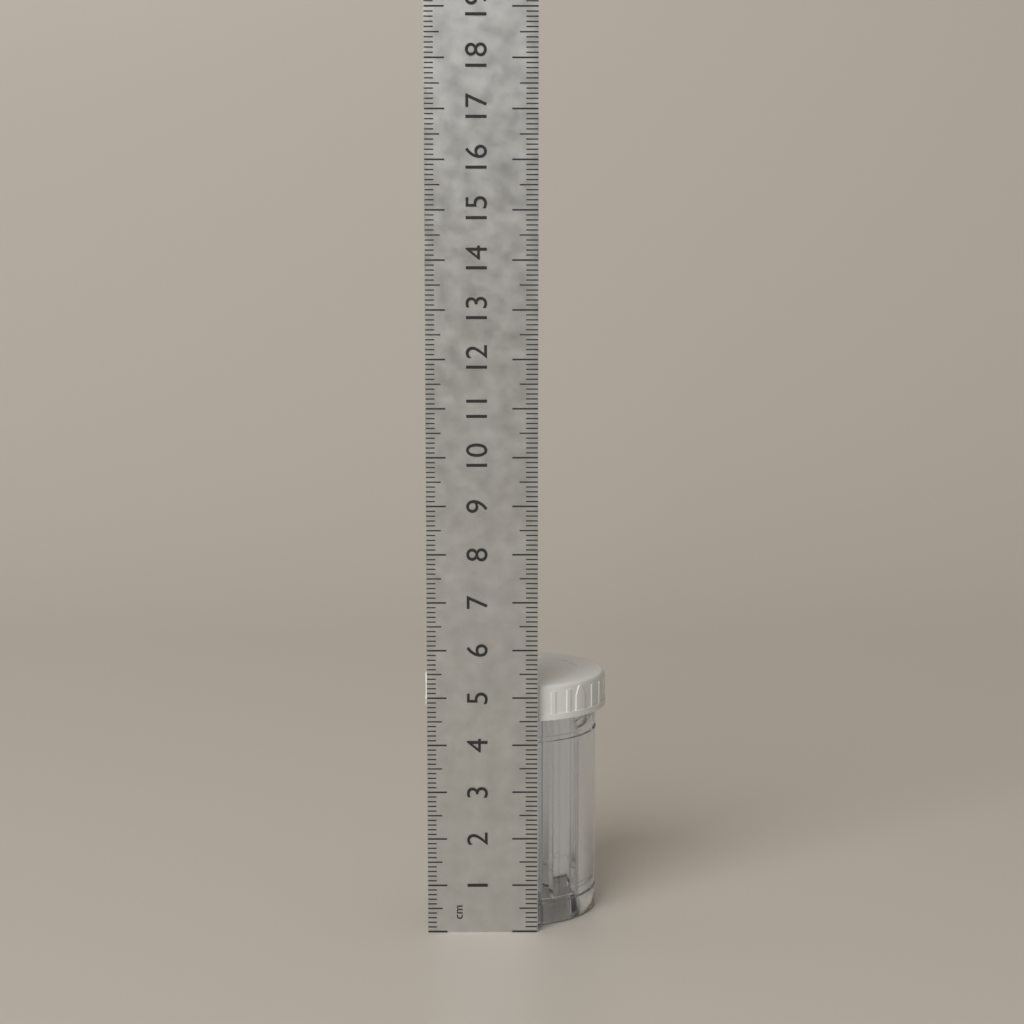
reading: 5.2 cm
